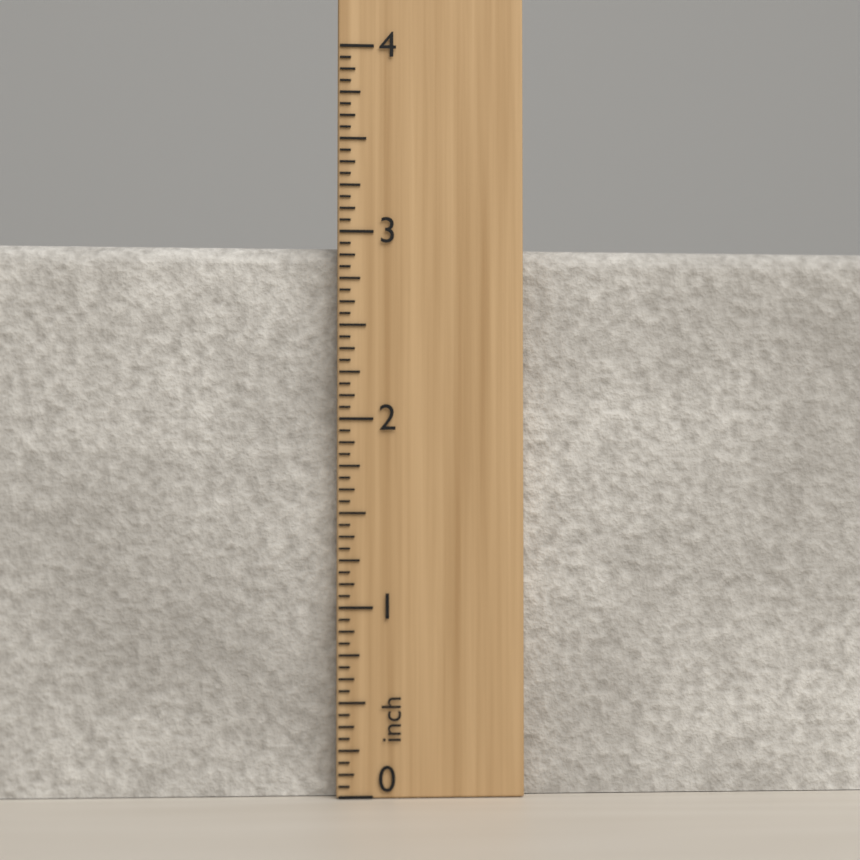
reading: 2.9375 inch
